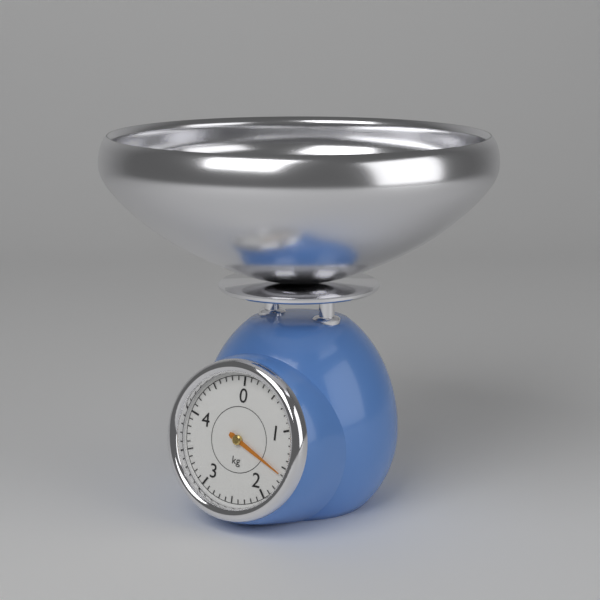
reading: 1.6 kg
